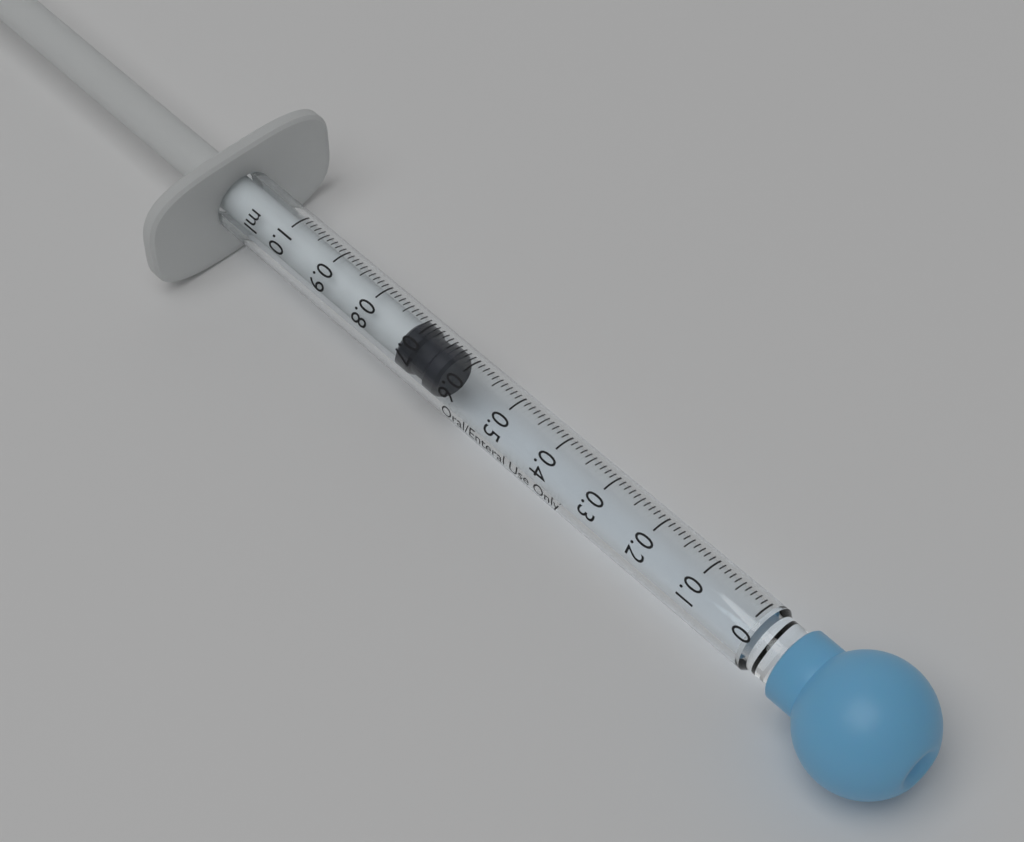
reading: 0.63 ml
